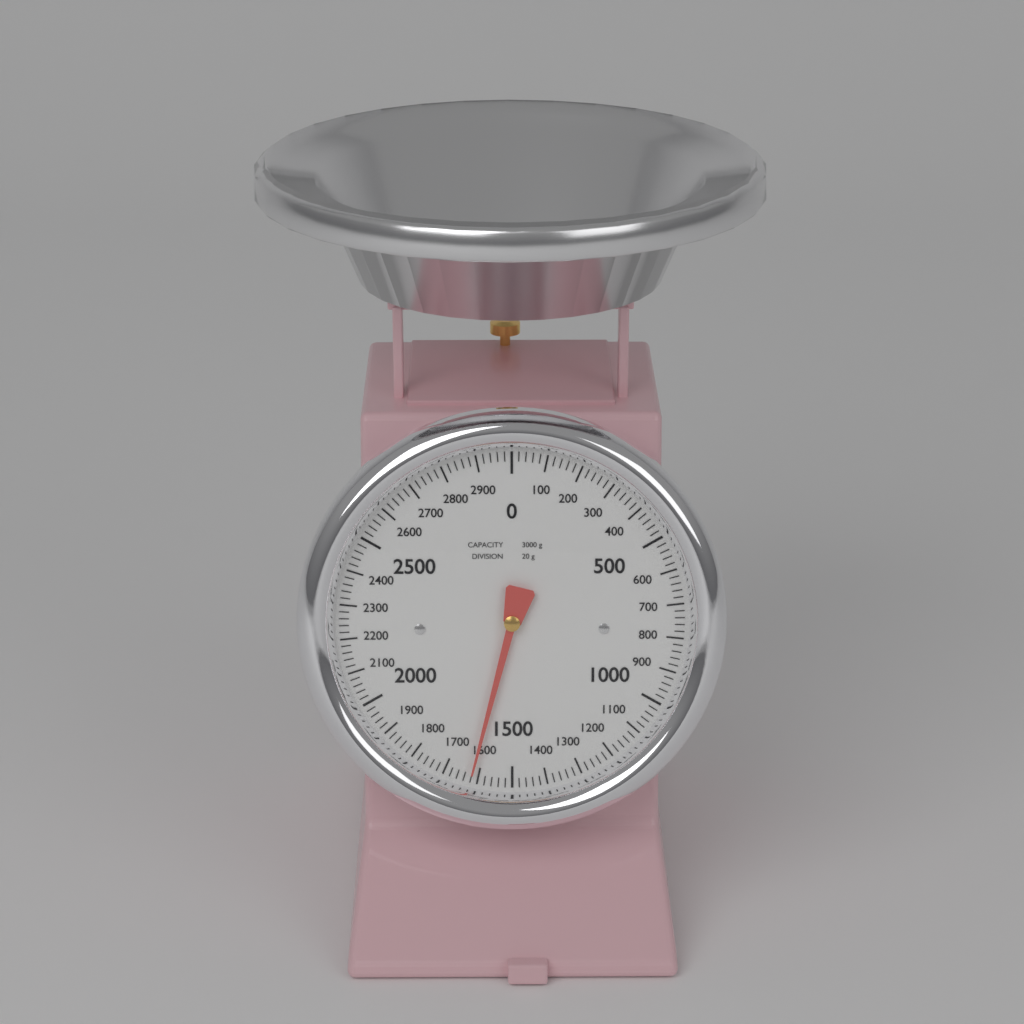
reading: 1620 g
